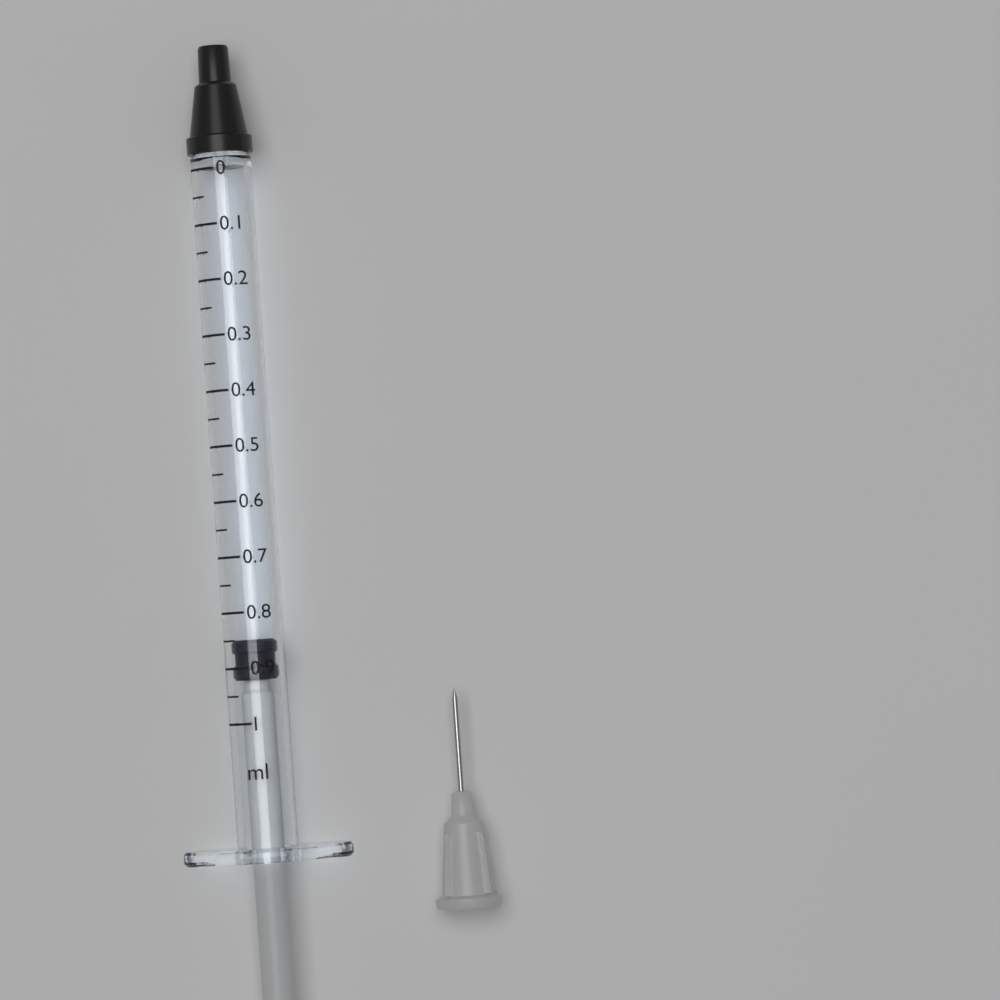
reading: 0.85 ml
